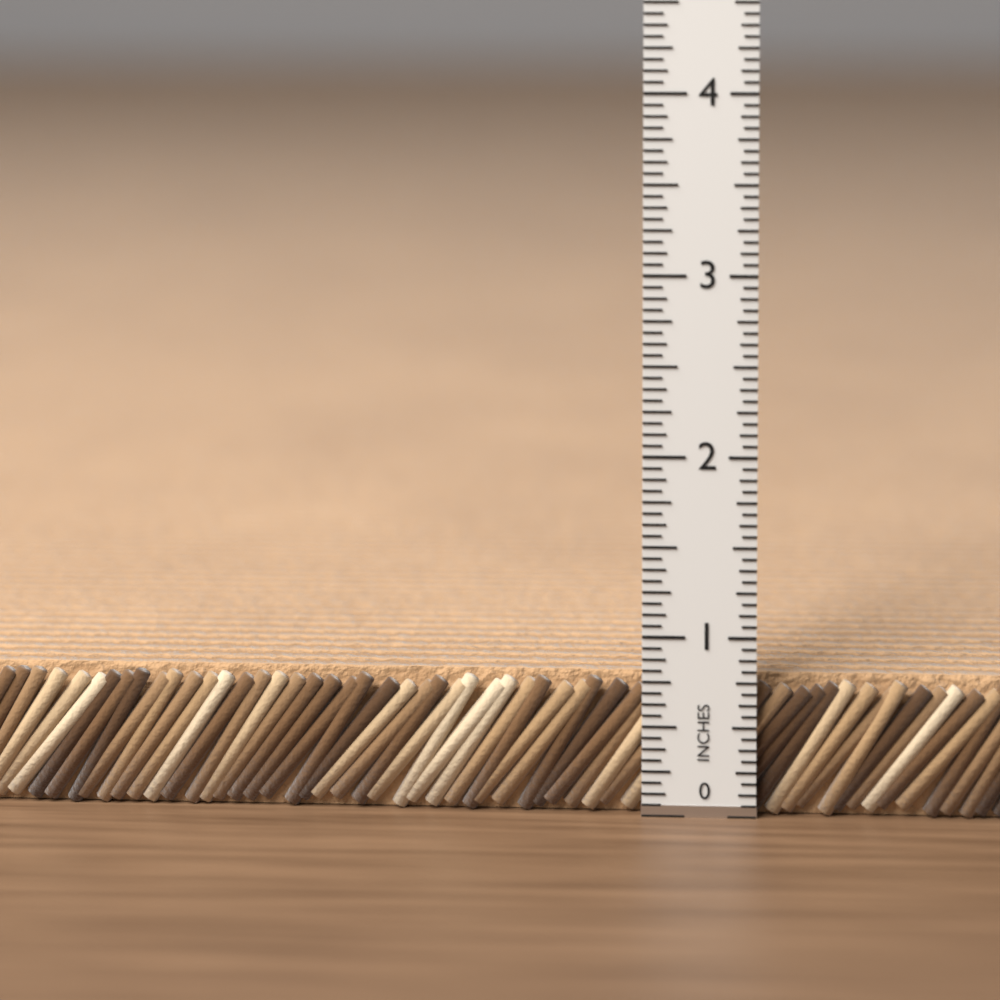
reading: 0.7500 in
